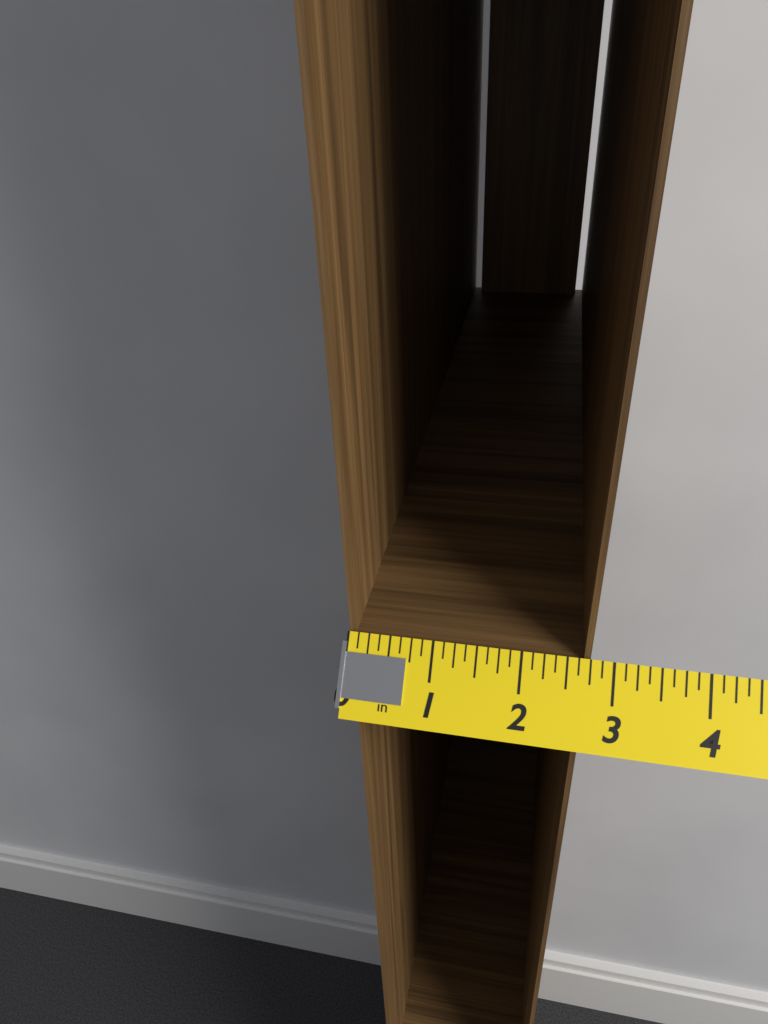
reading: 2.750 in
